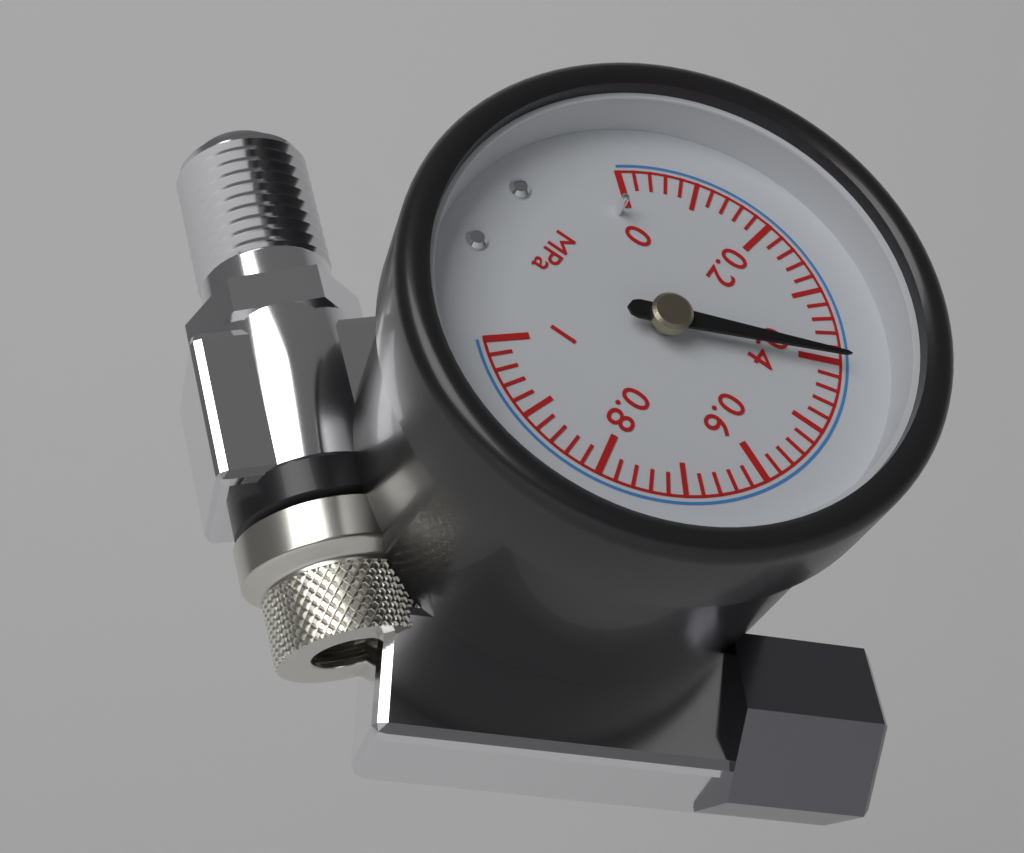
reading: 0.40 MPa
